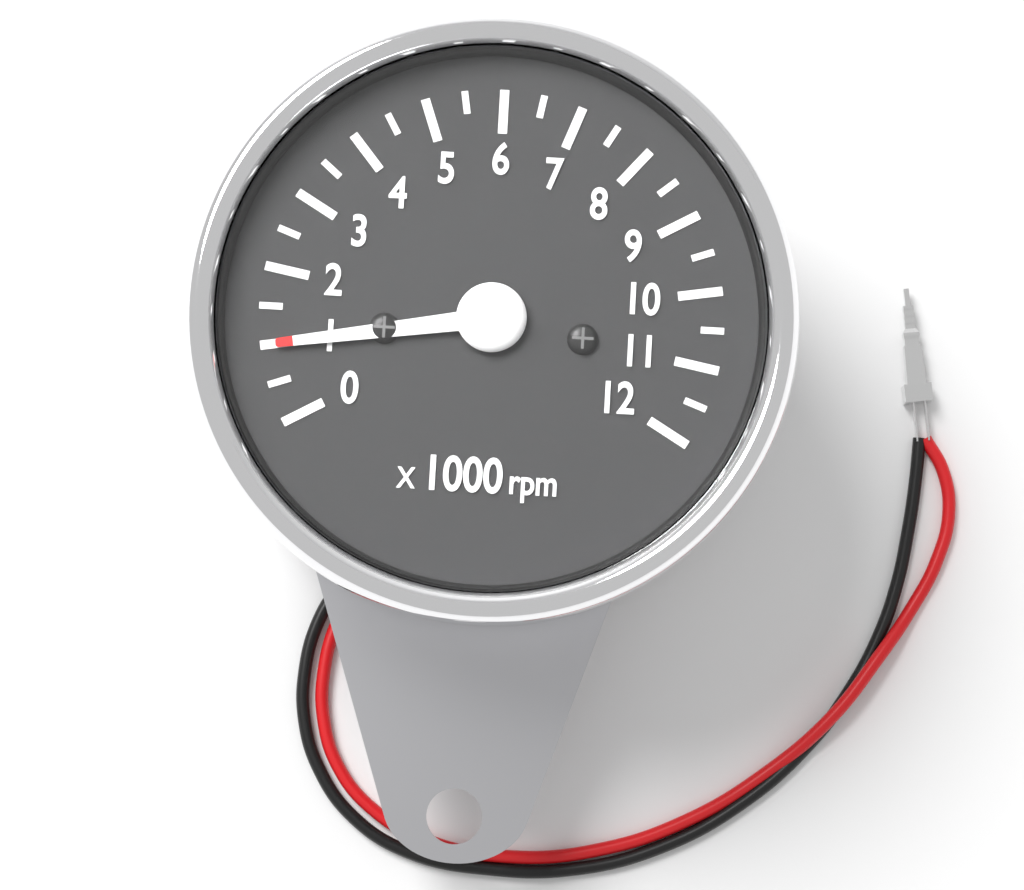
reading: 1.0 x1000 rpm
